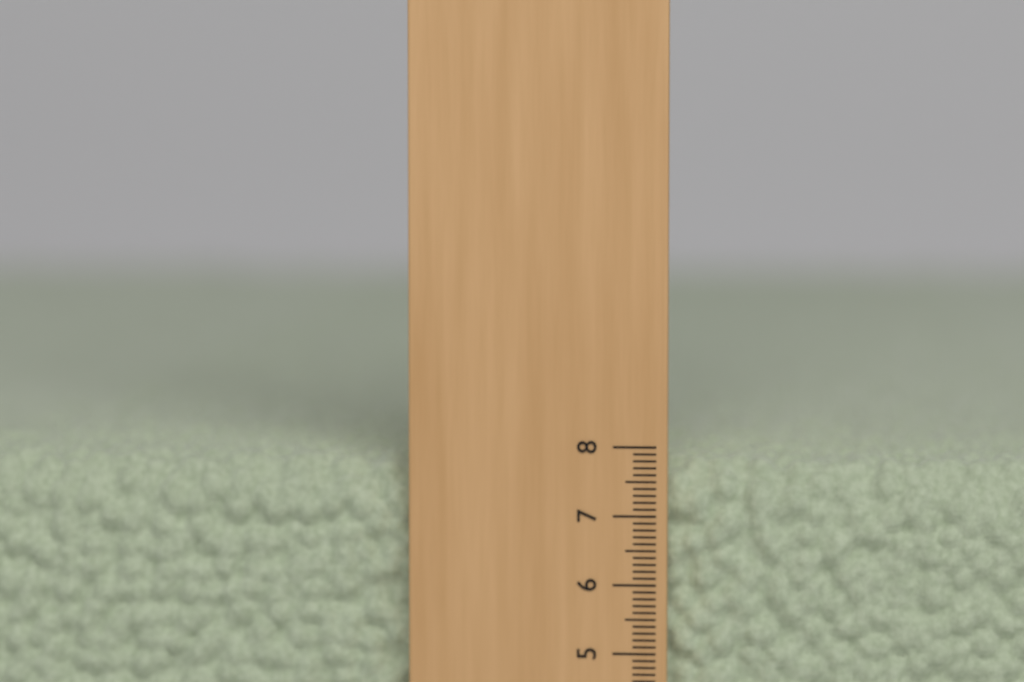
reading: 7.8 (no unit)
